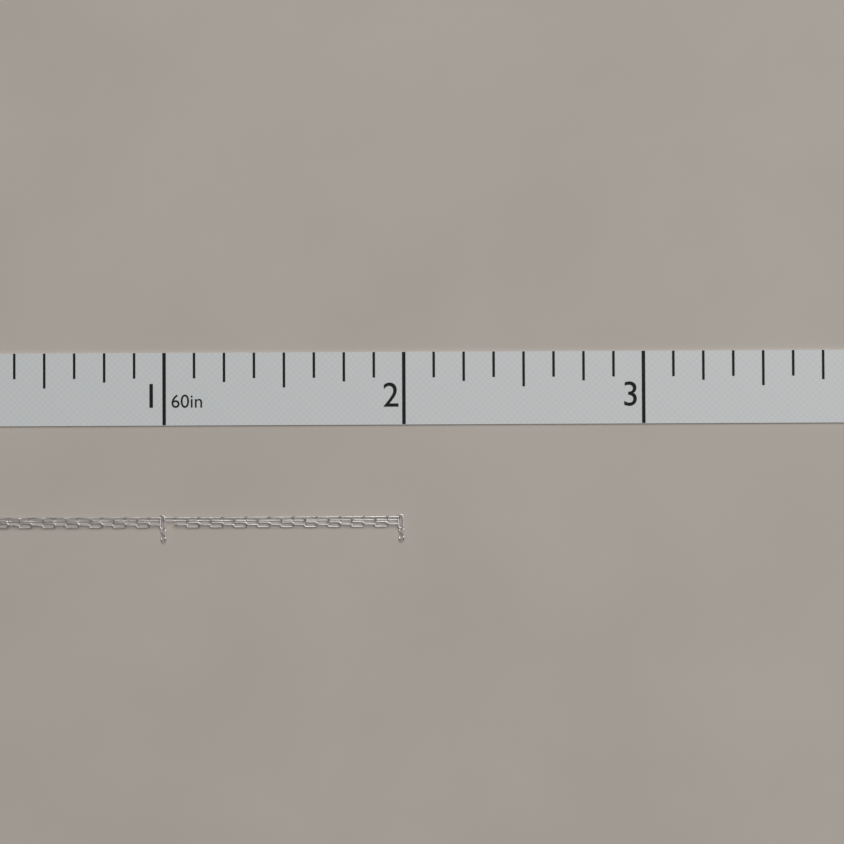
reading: 2.000 in
